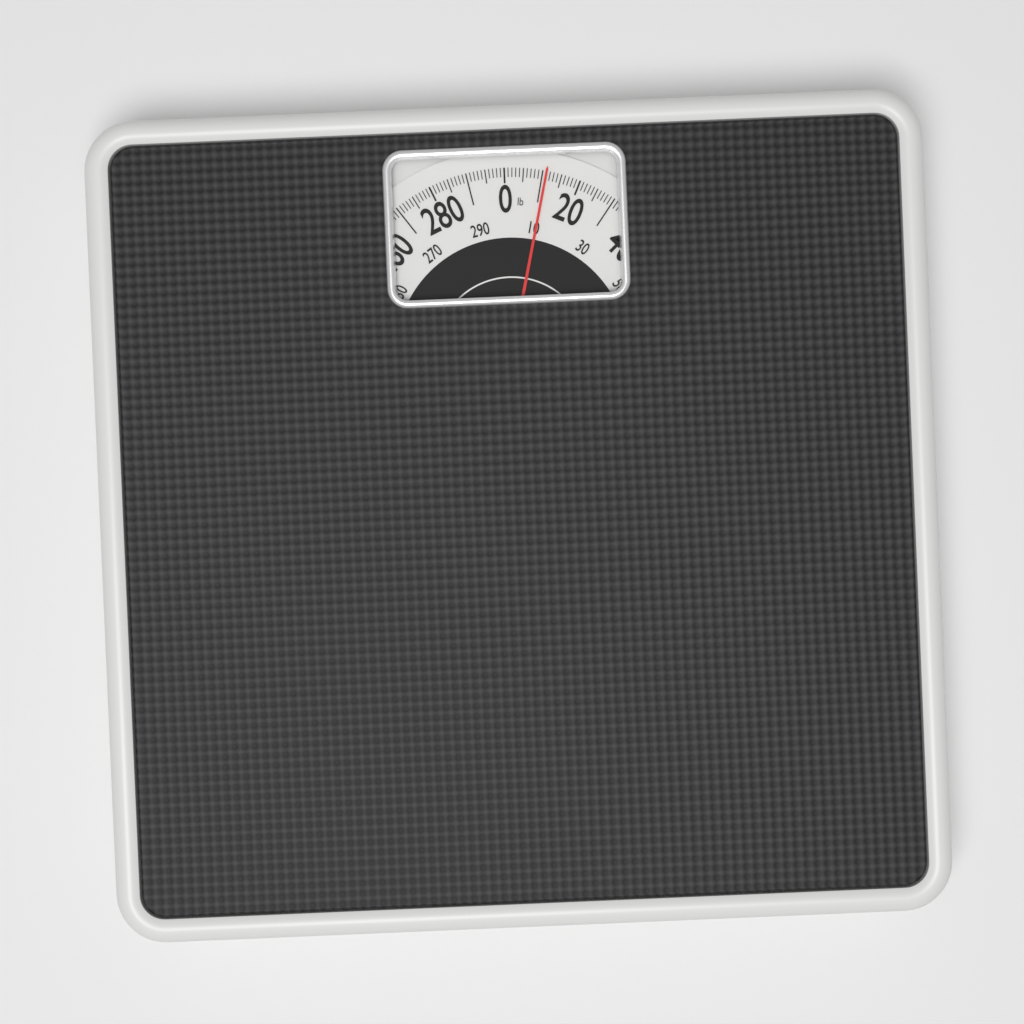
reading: 11 lb
